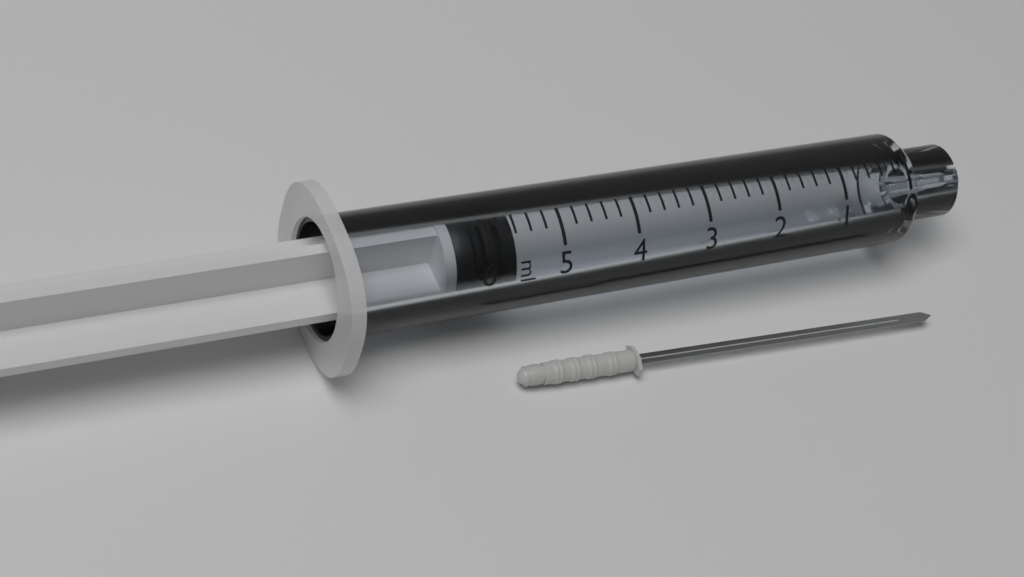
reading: 5.6 ml
